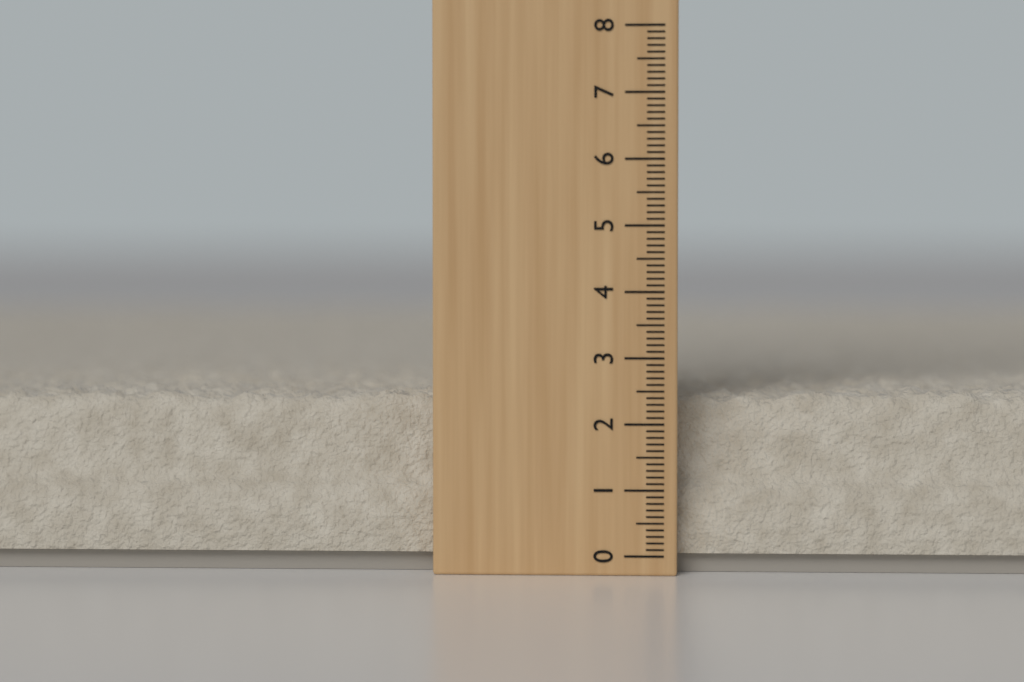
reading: 2.5 (no unit)
